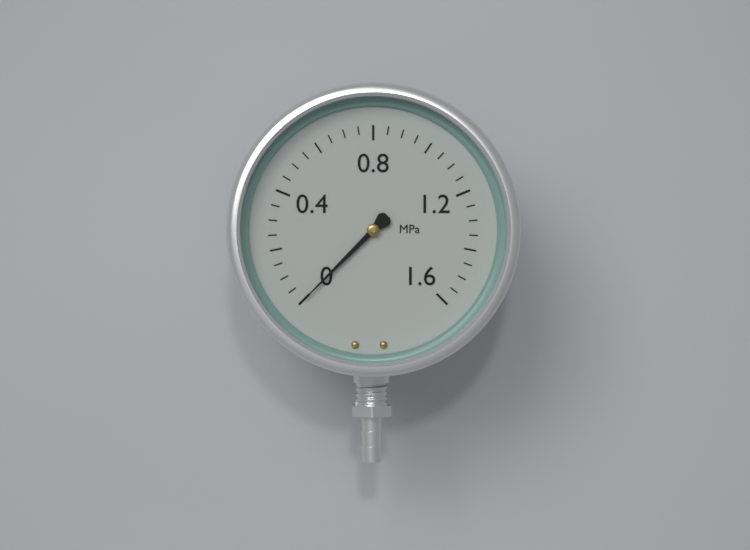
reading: 0.00 MPa
